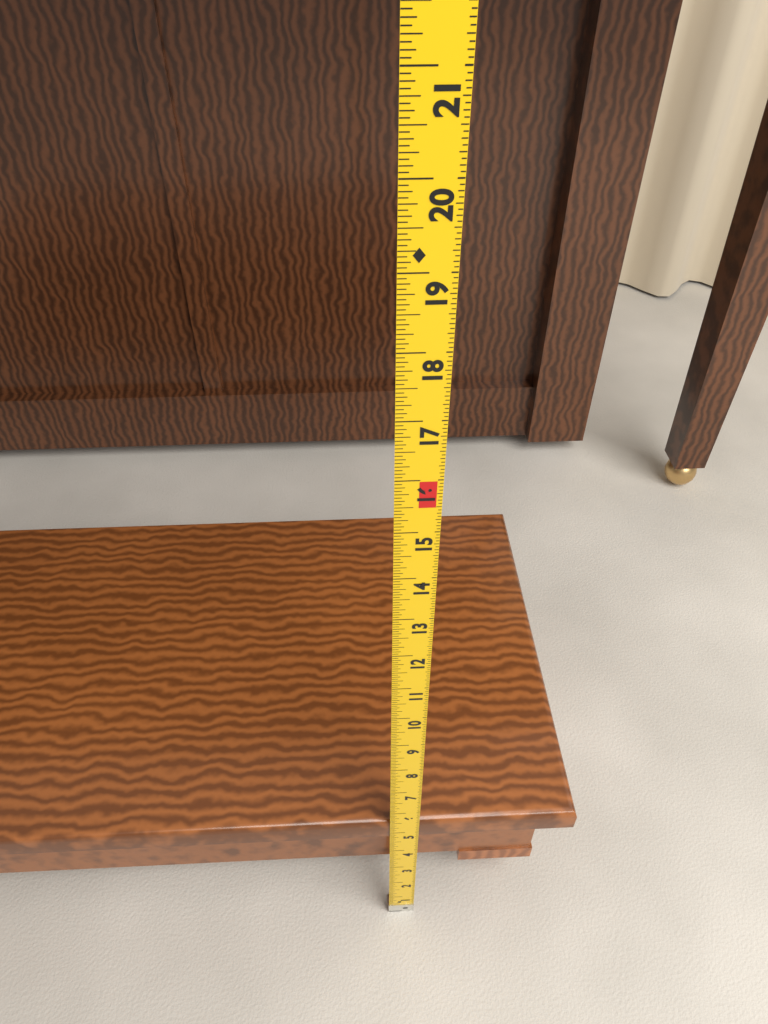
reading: 5.4375 in
